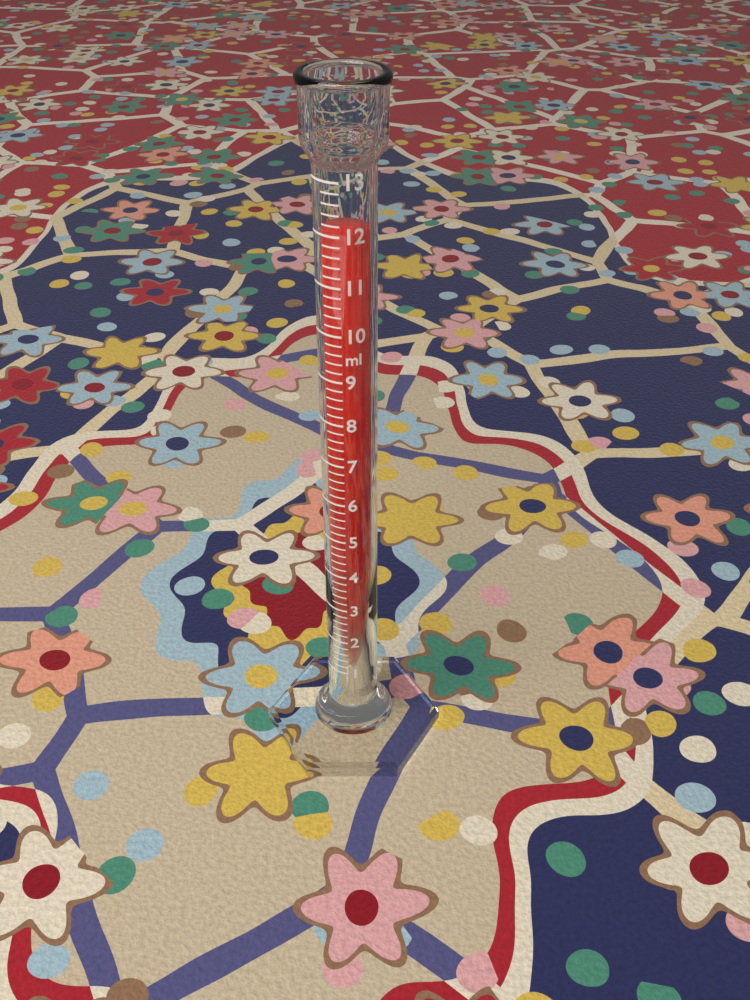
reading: 12.0 ml
